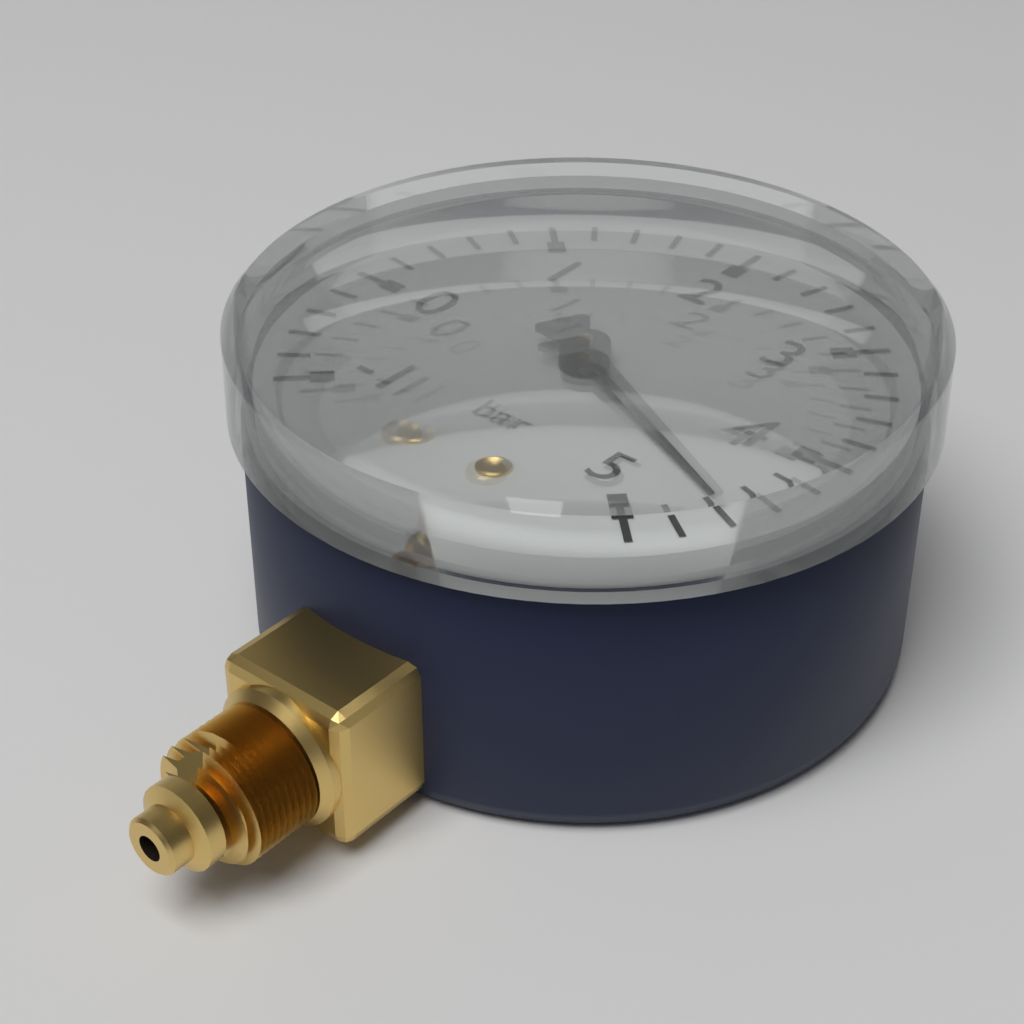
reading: 4.6 bar
